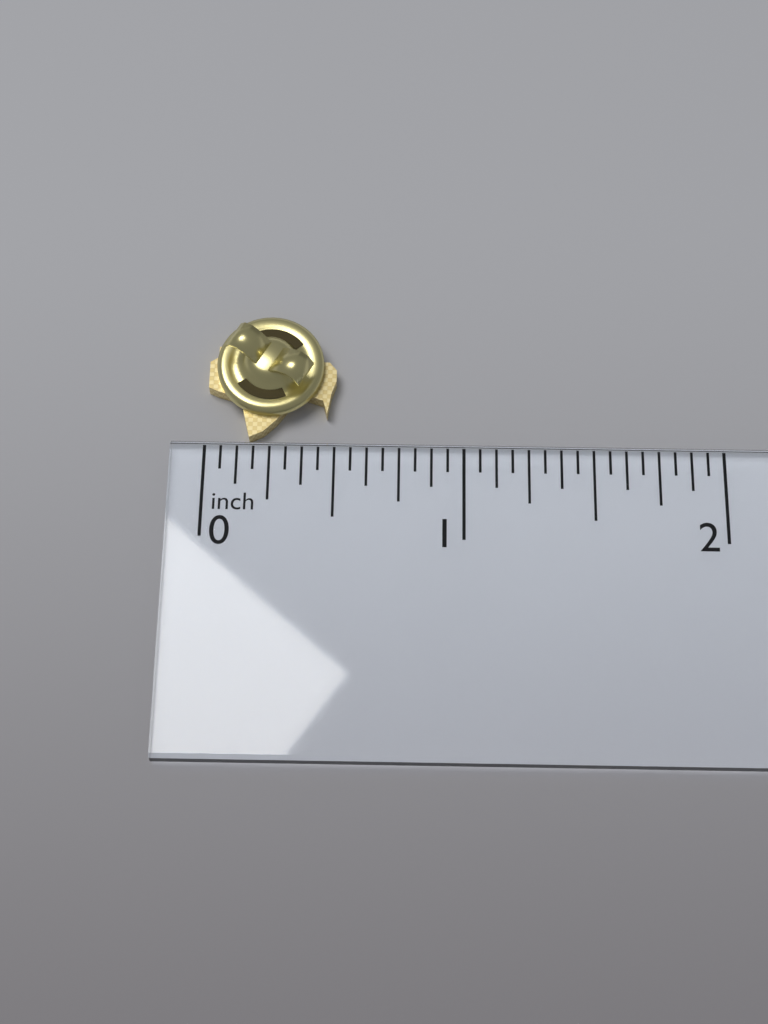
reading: 0.5000 inch
